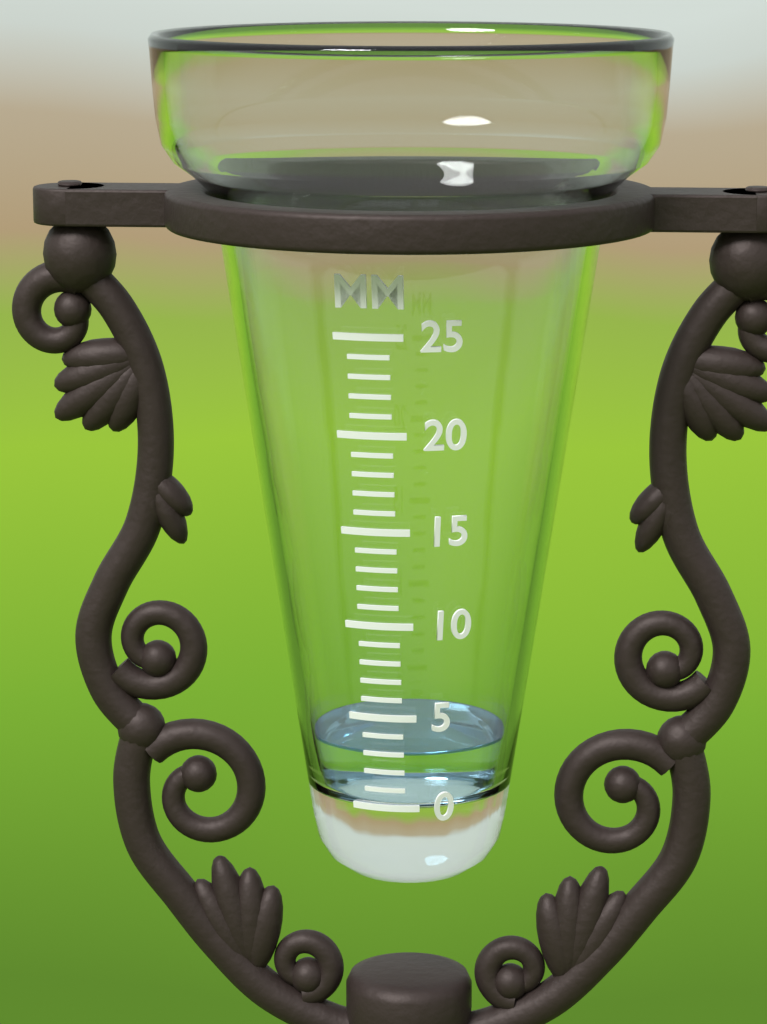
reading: 3 mm
